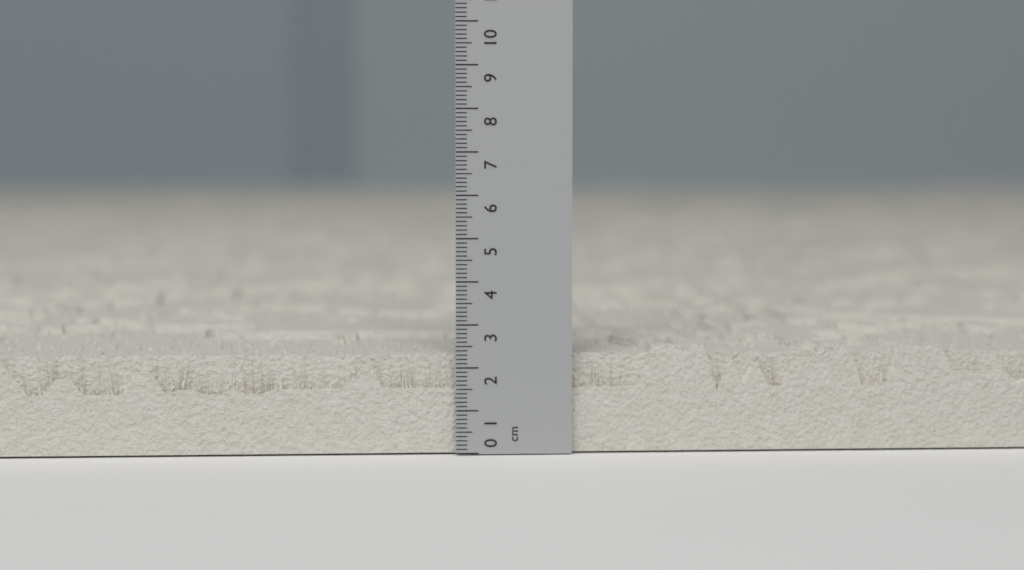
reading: 2.5 cm
